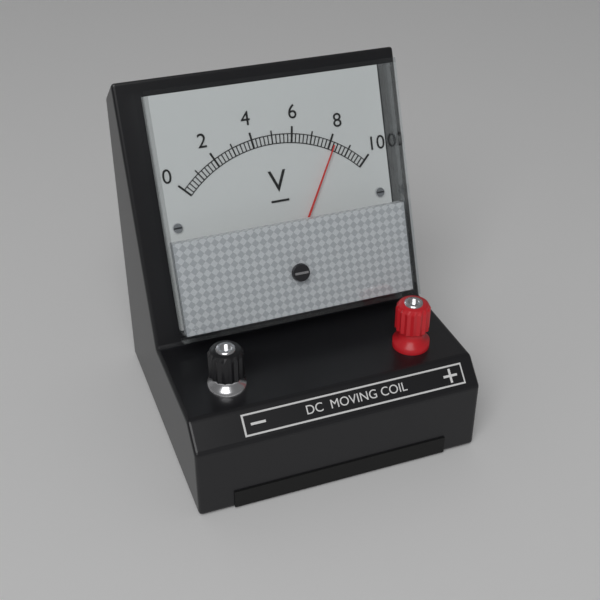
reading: 8.2 V
